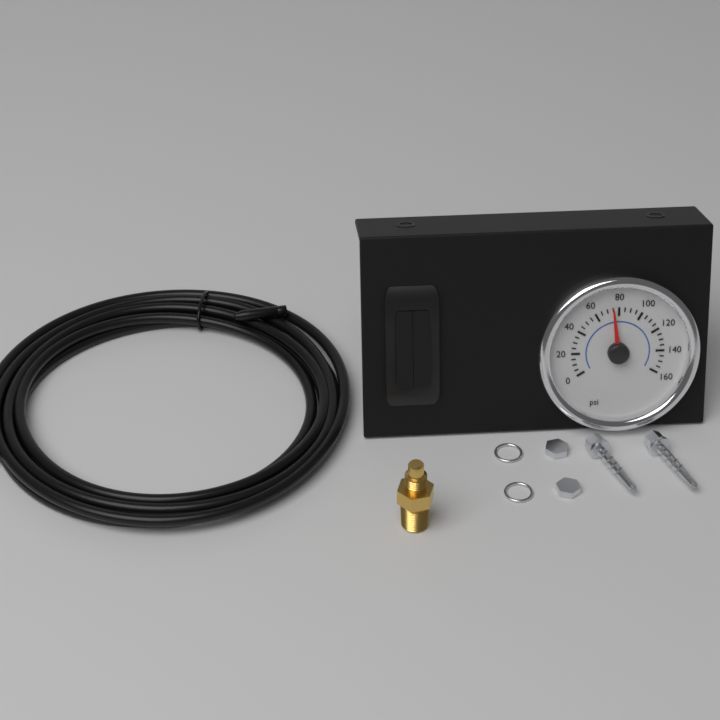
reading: 75 psi
